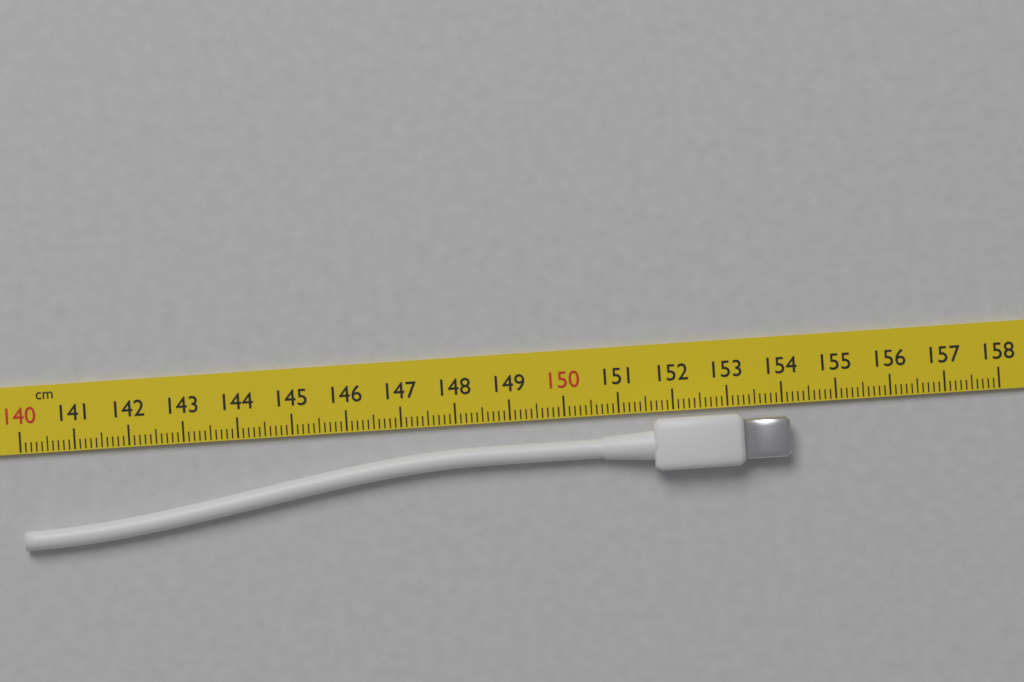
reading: 154.1 cm
